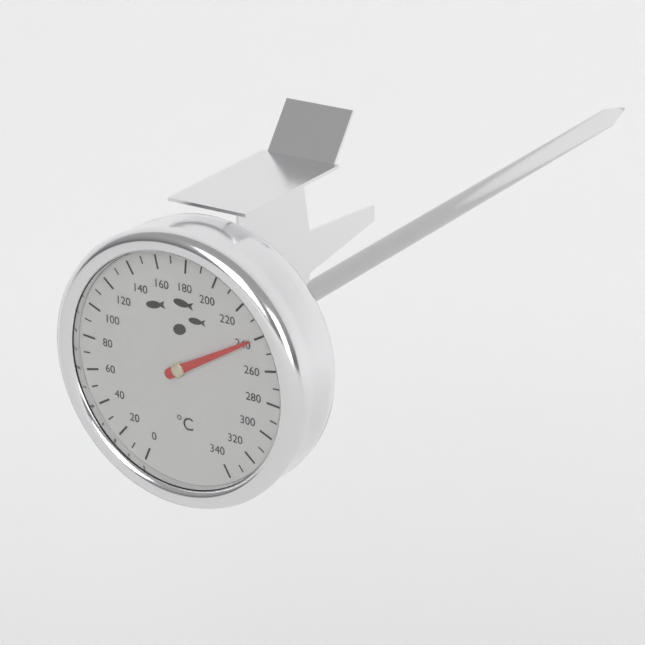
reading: 240 °C
